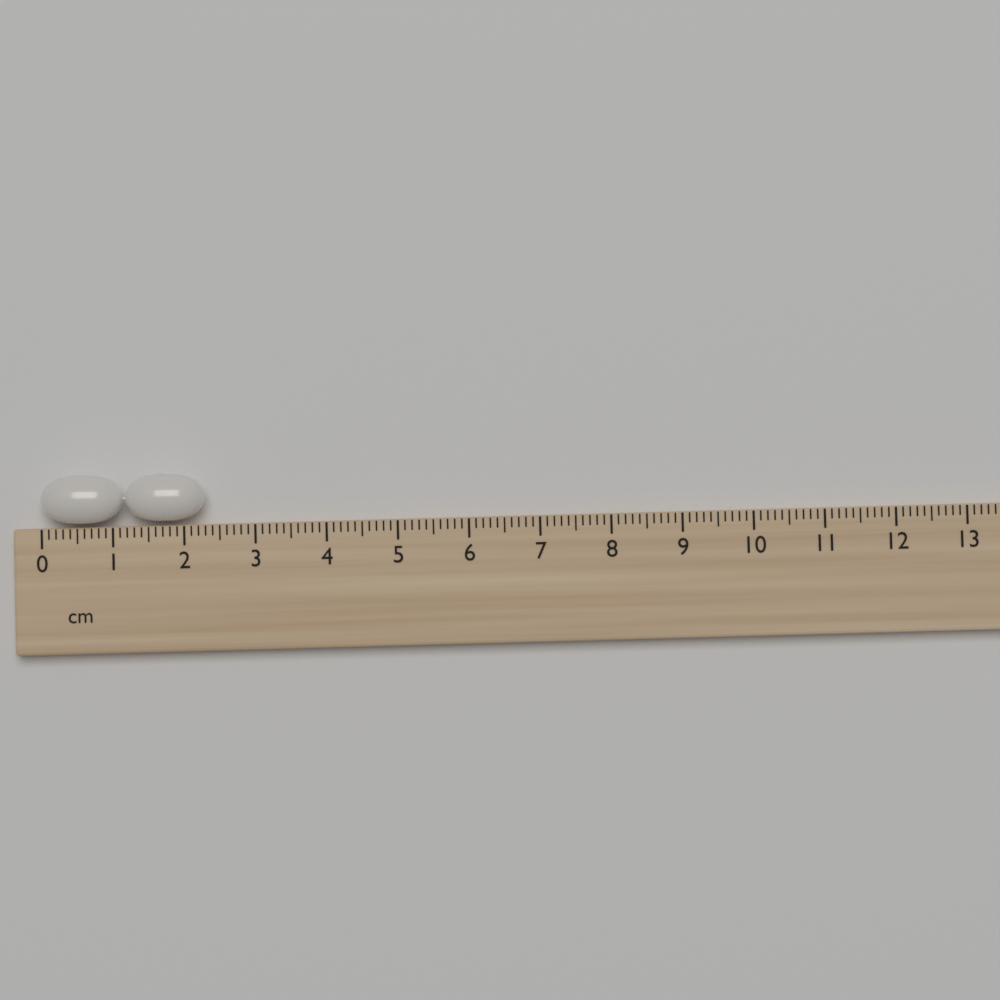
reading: 2.3 cm
